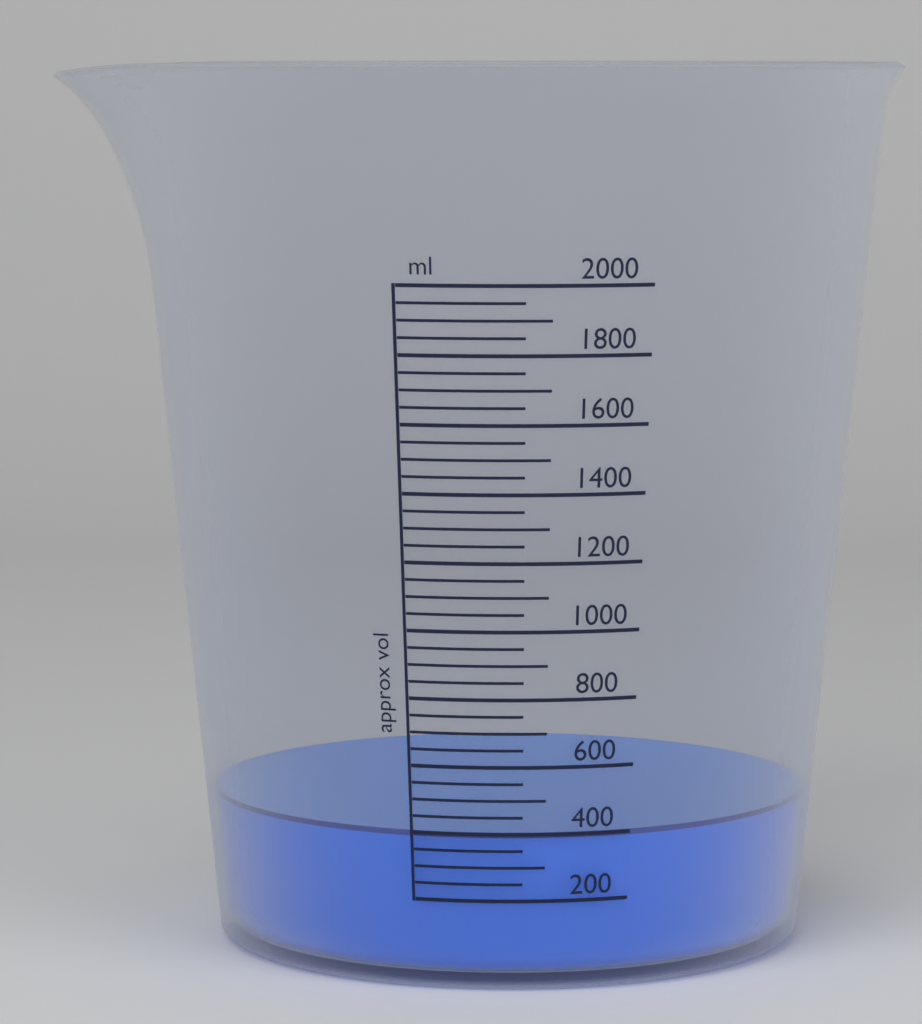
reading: 400 ml
